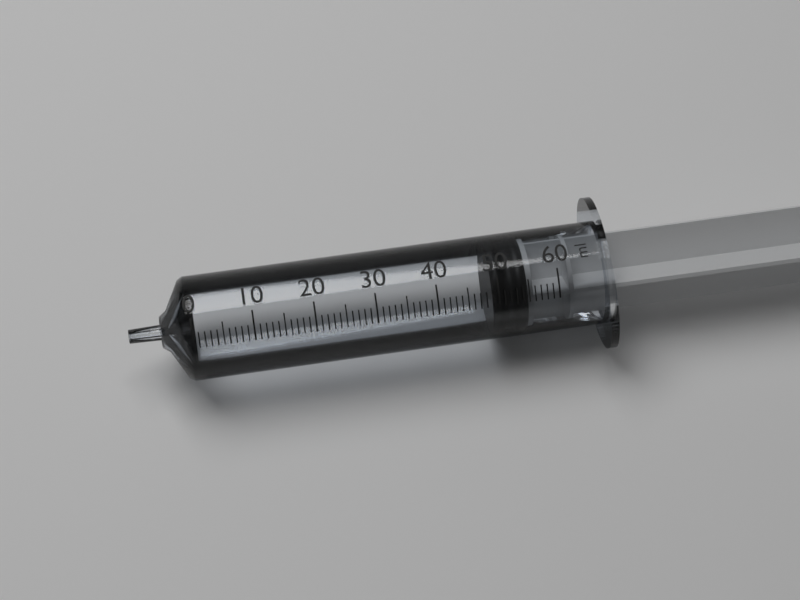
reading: 49 ml
